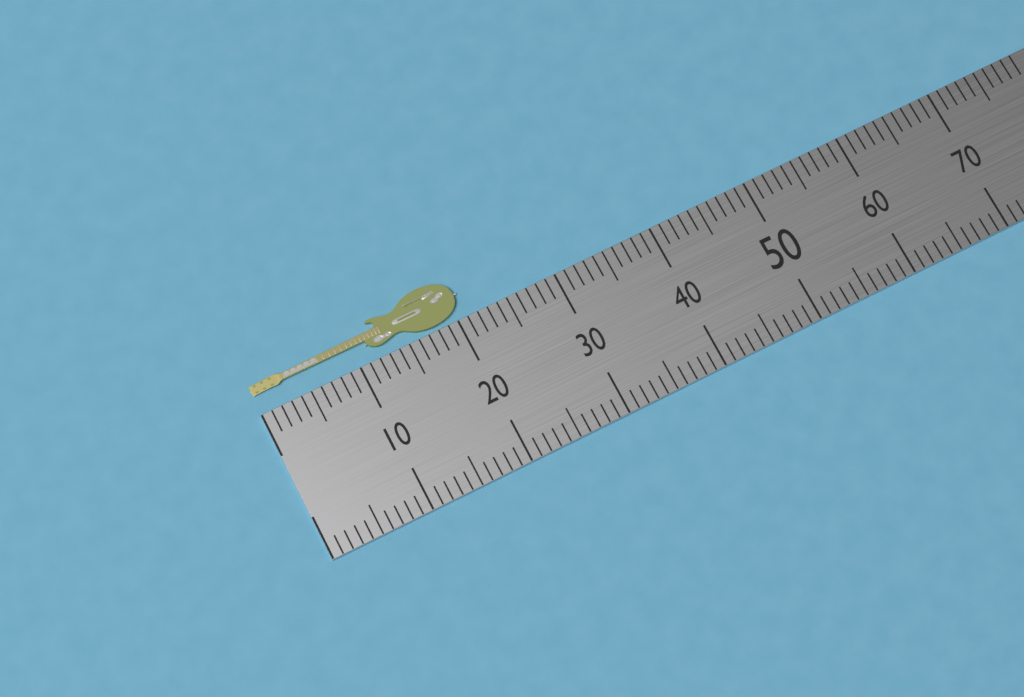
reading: 21 (no unit)
